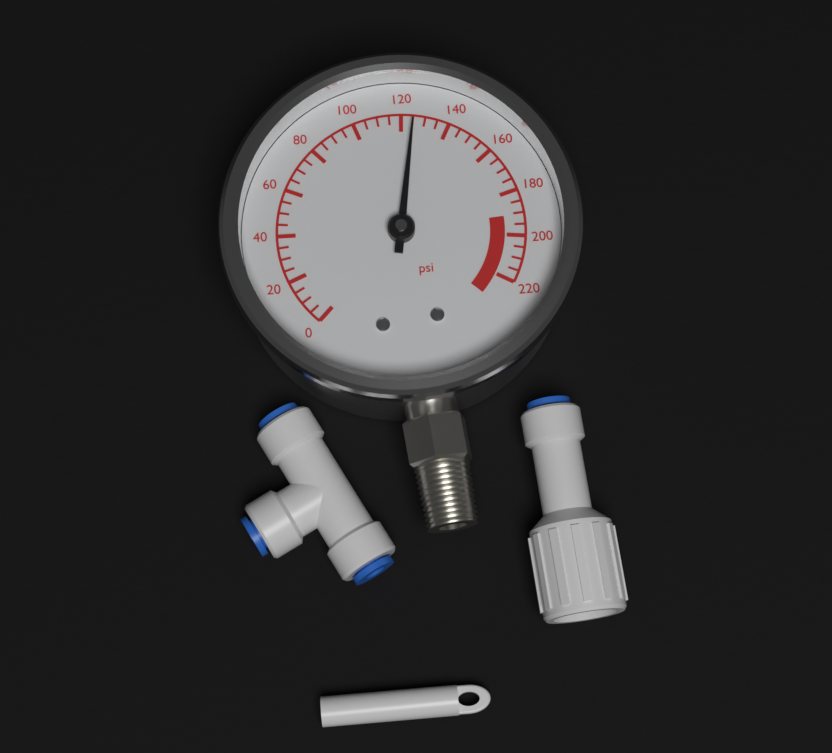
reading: 125 psi
